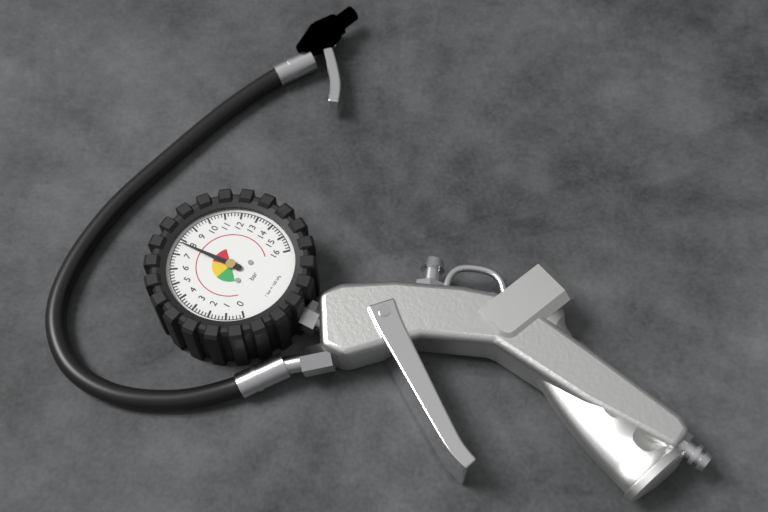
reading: 7.8 bar
